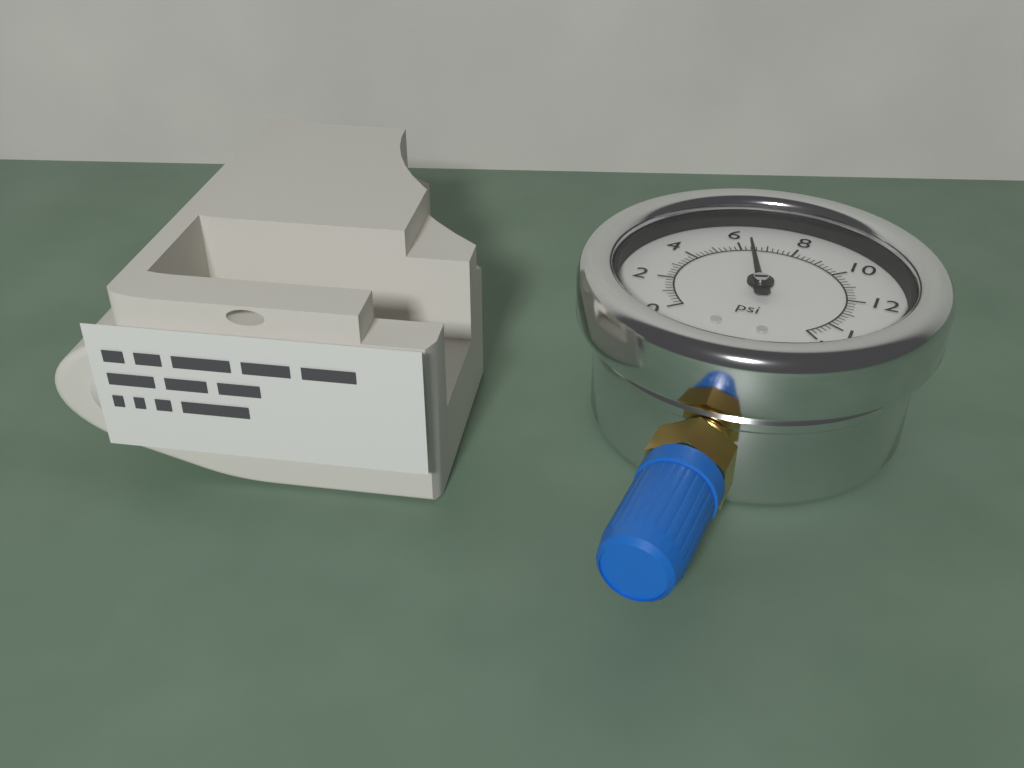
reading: 6.4 psi
